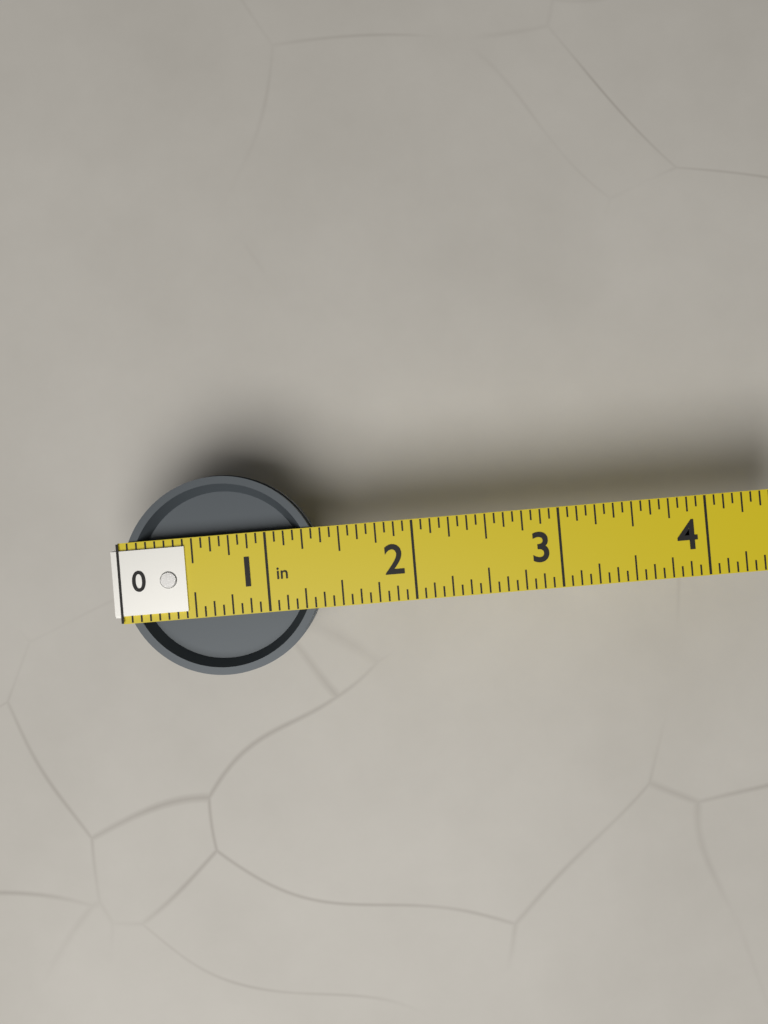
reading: 1.3750 in
